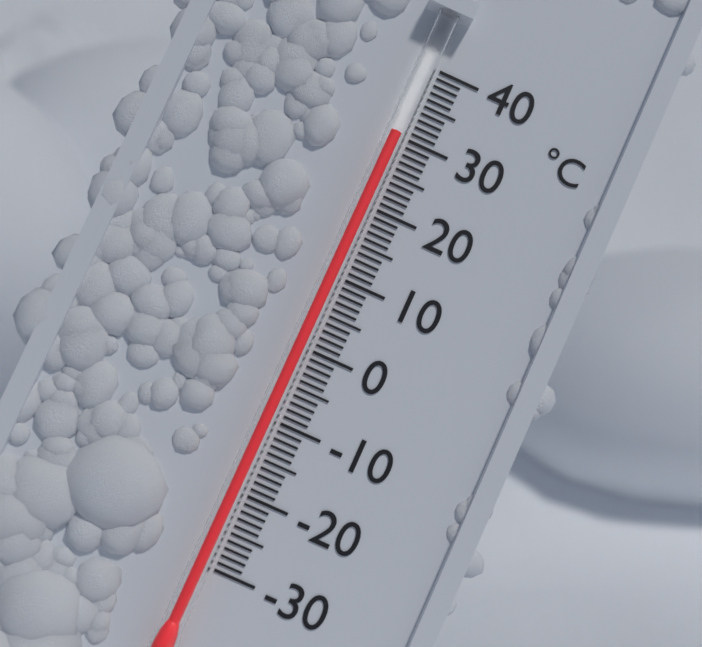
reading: 30 °C
